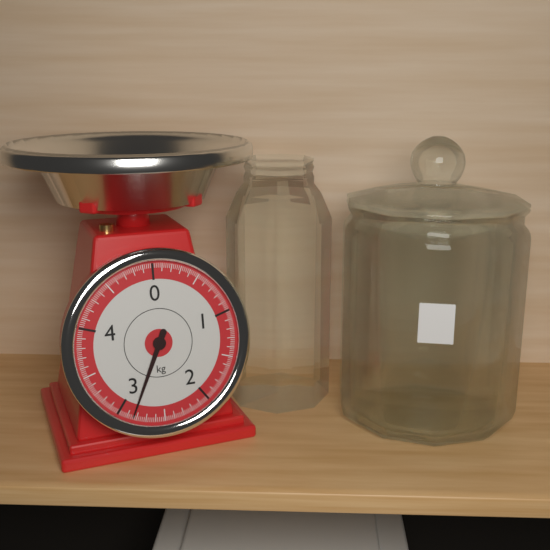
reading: 2.84 kg
